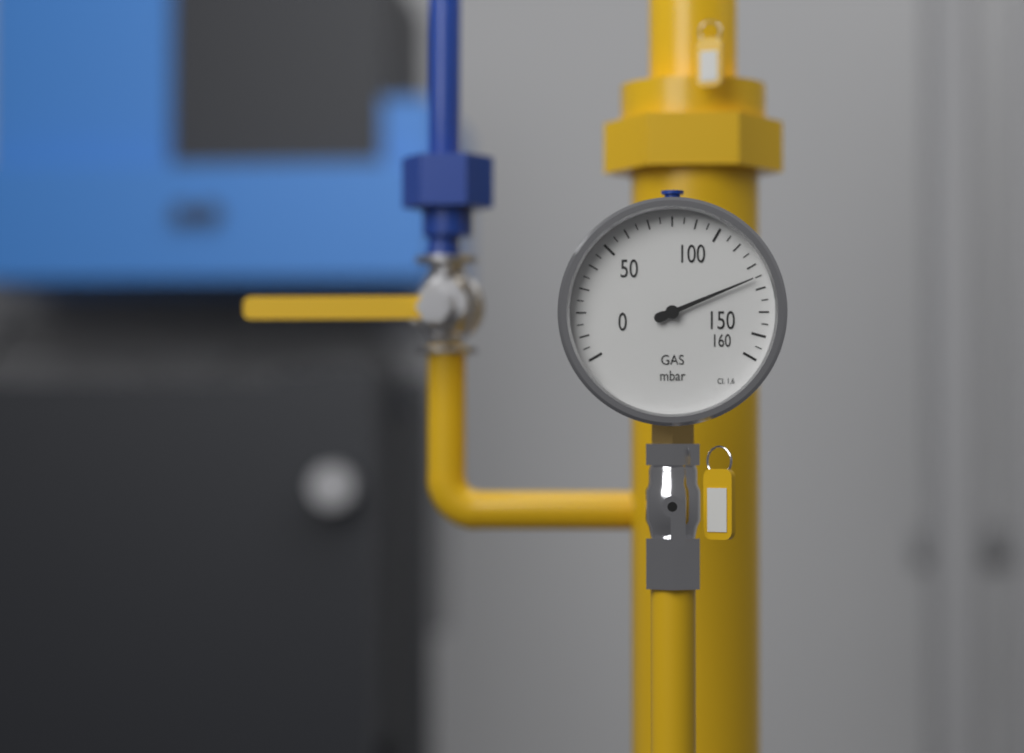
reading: 125 mbar
